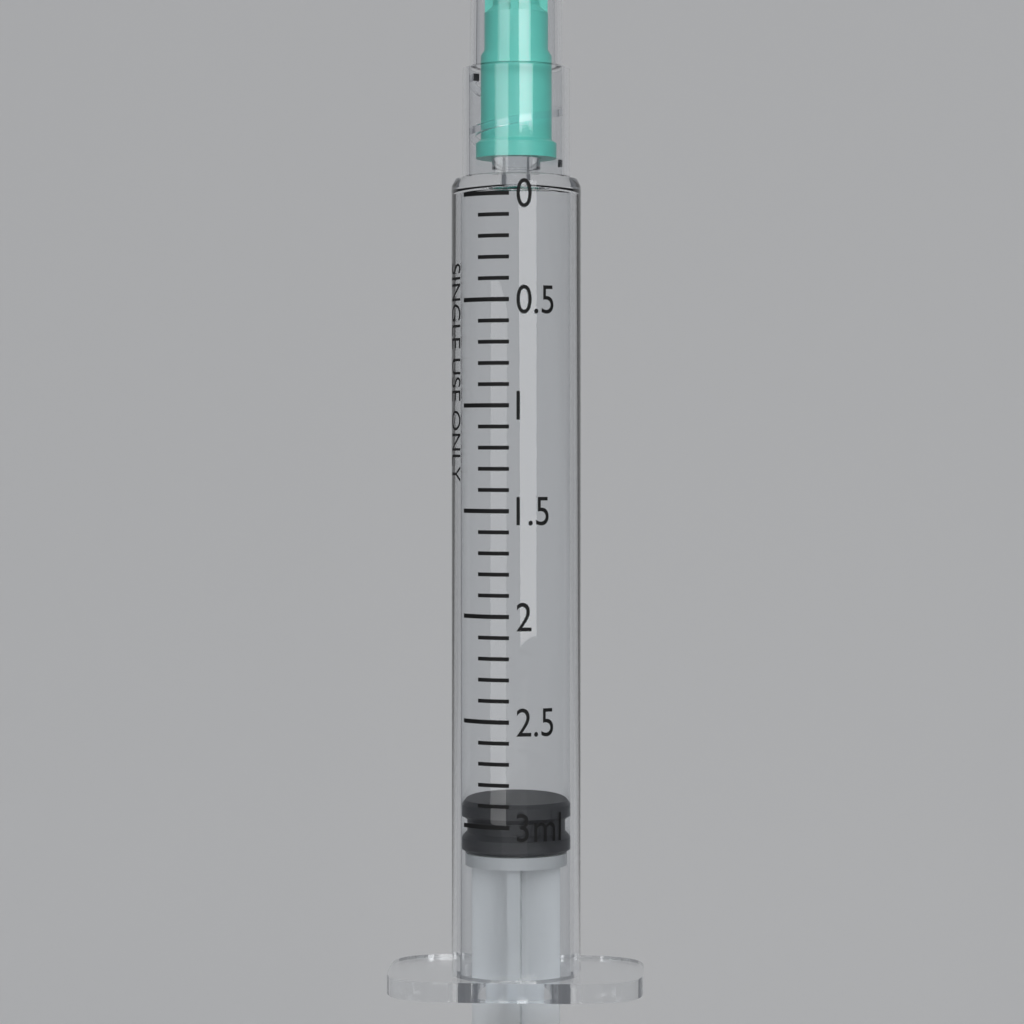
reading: 2.9 ml
